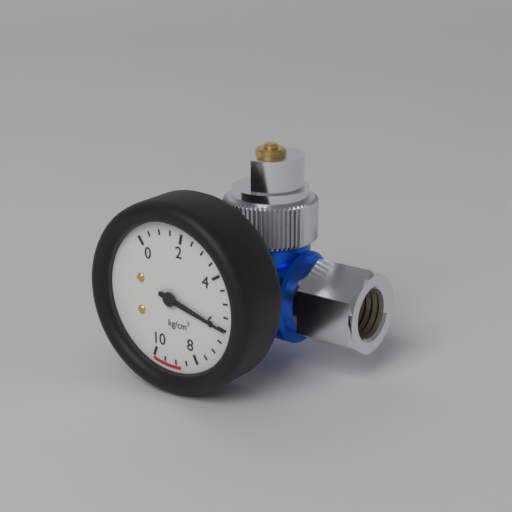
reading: 6.0 kg/cm²
